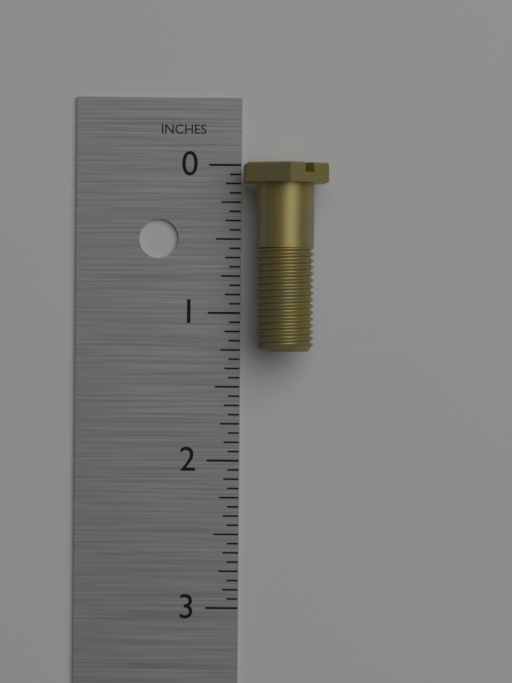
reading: 1.2500 in
